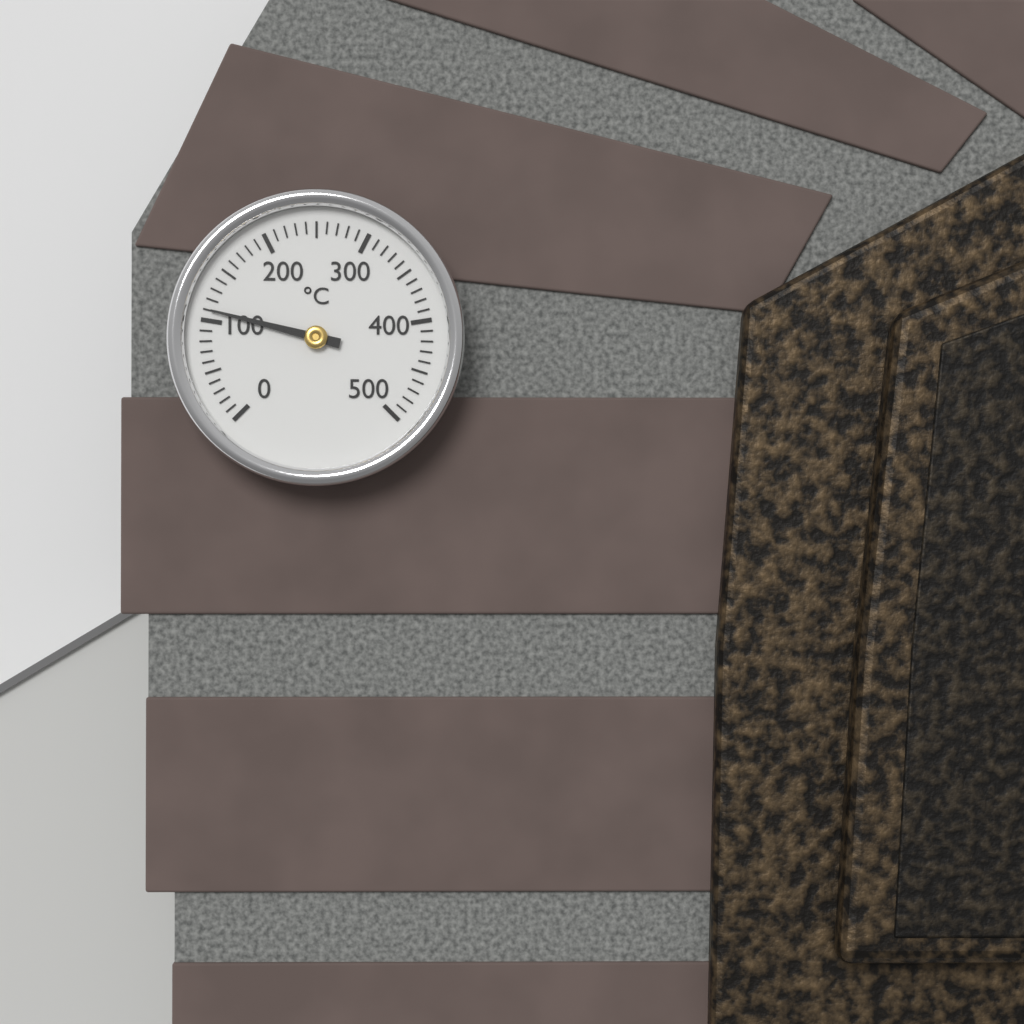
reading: 110 °C
